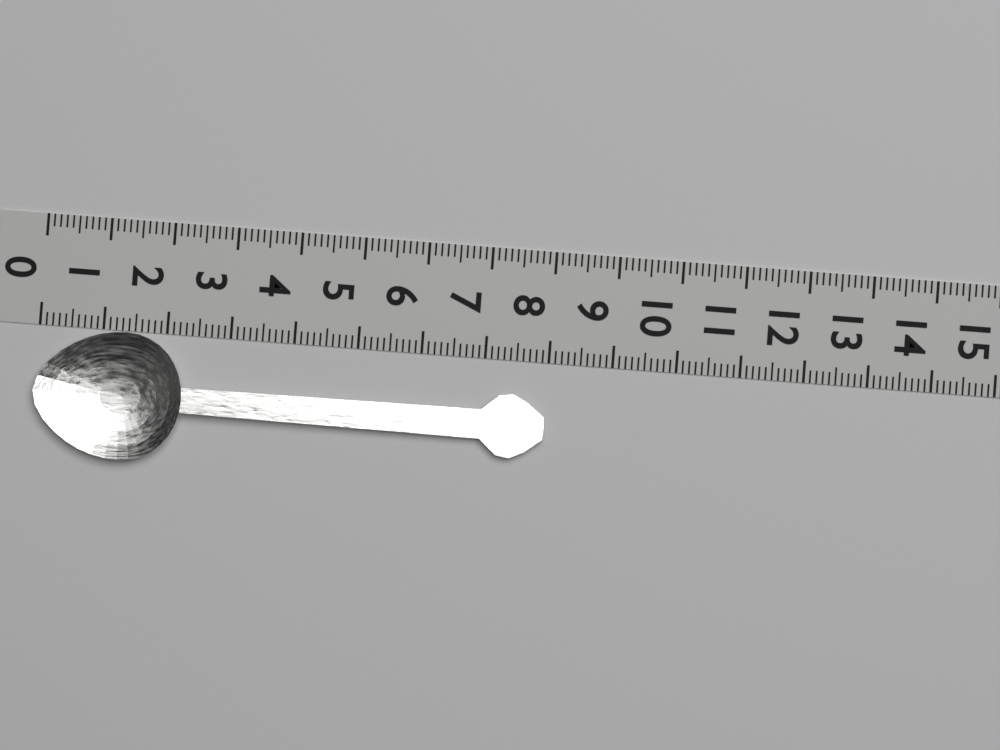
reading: 8.0 (no unit)
